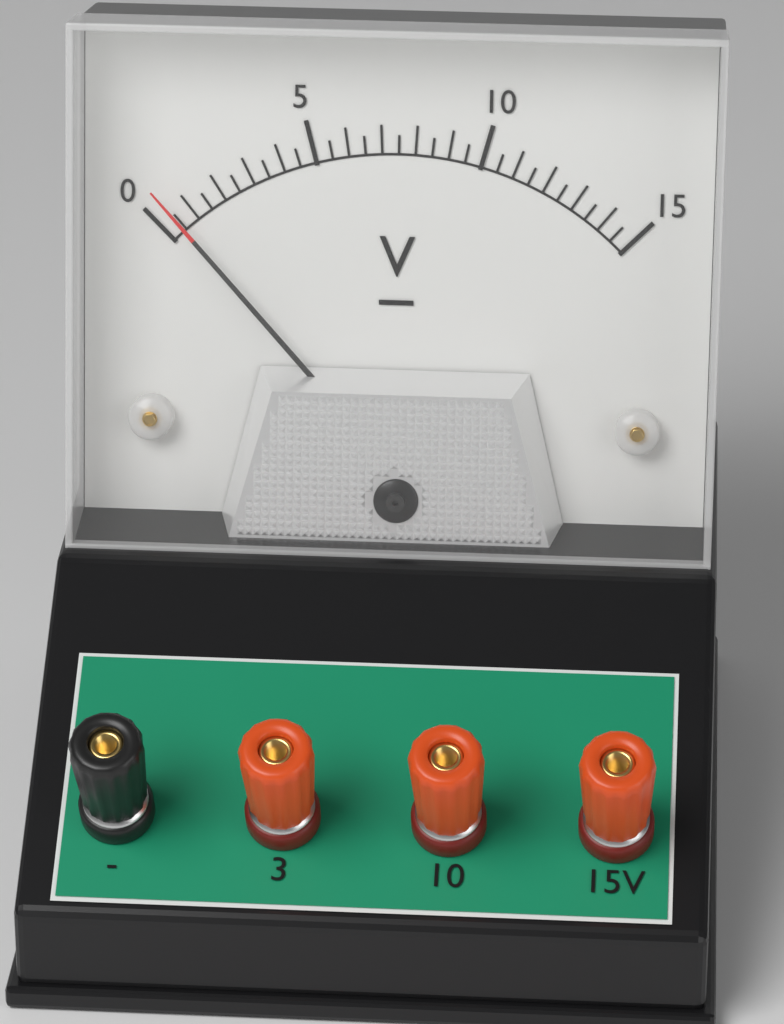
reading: 0.5 V
